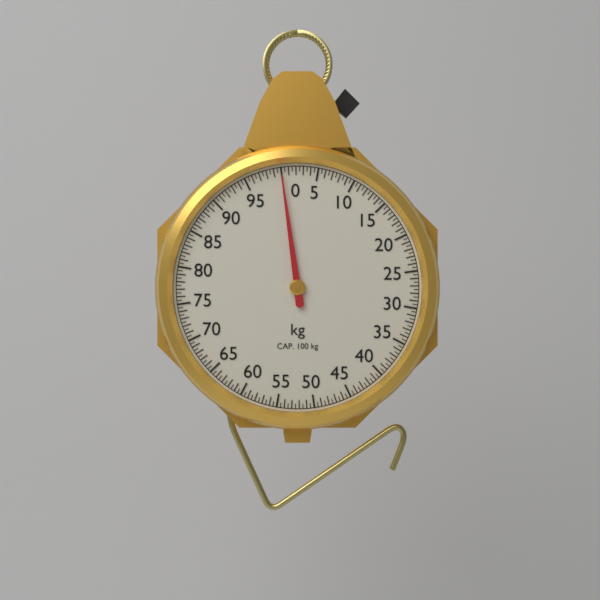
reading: 0.0 kg
